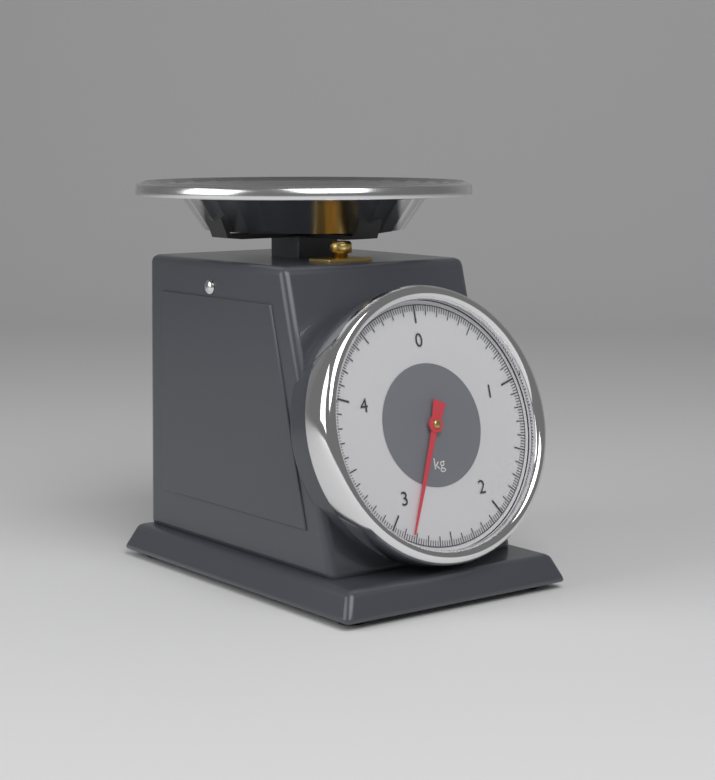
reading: 2.84 kg
